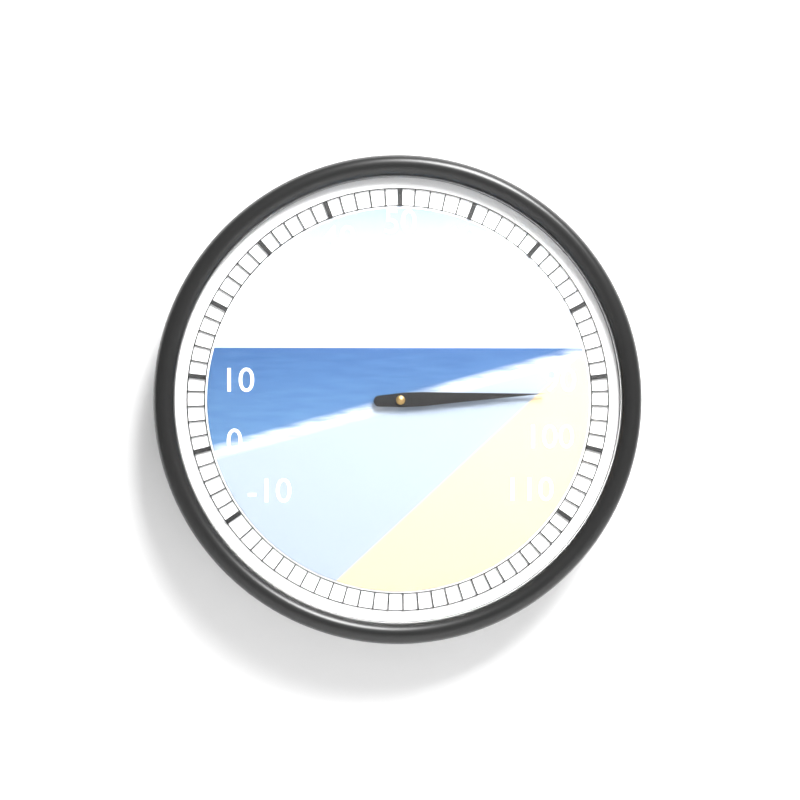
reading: 92 (no unit)
